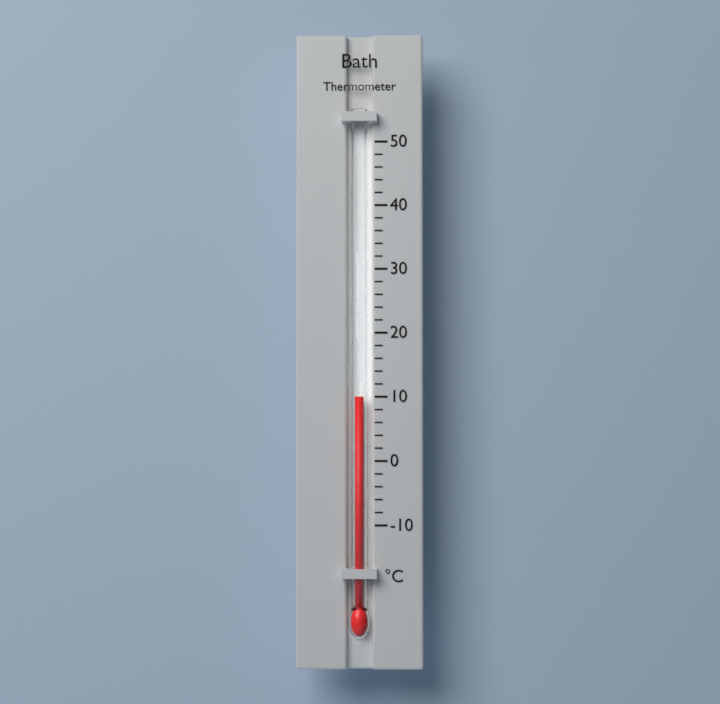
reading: 10 °C
